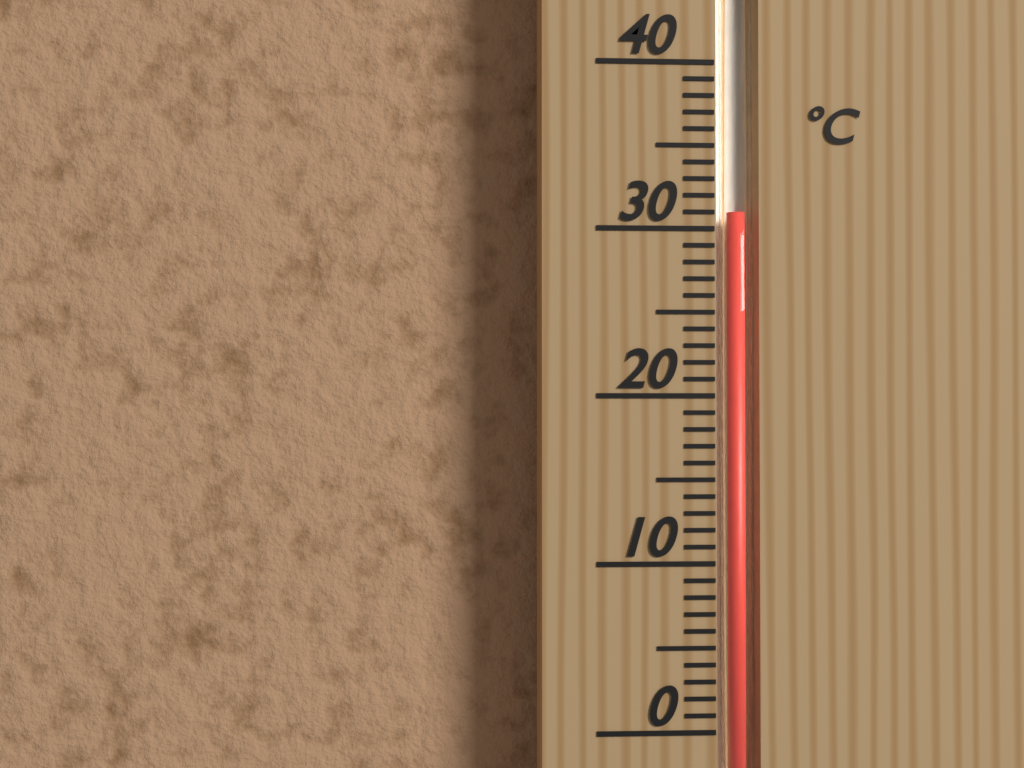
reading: 31 °C
